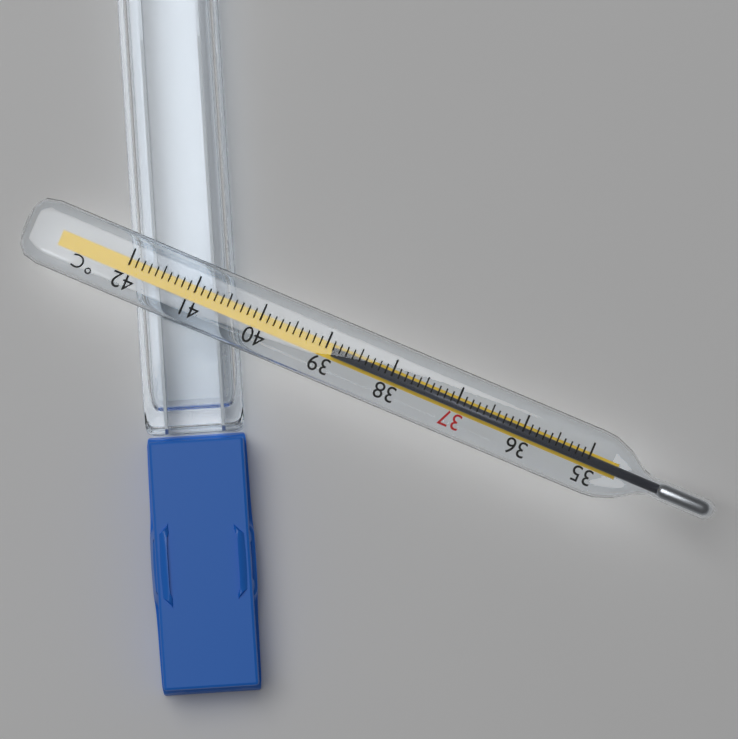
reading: 38.9 °C
